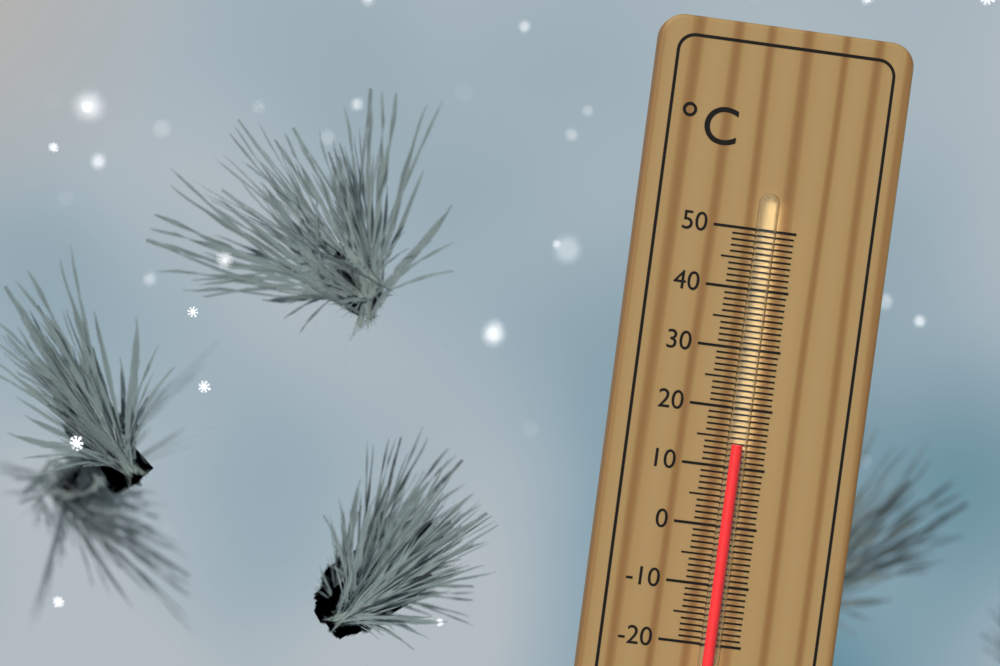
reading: 14 °C
